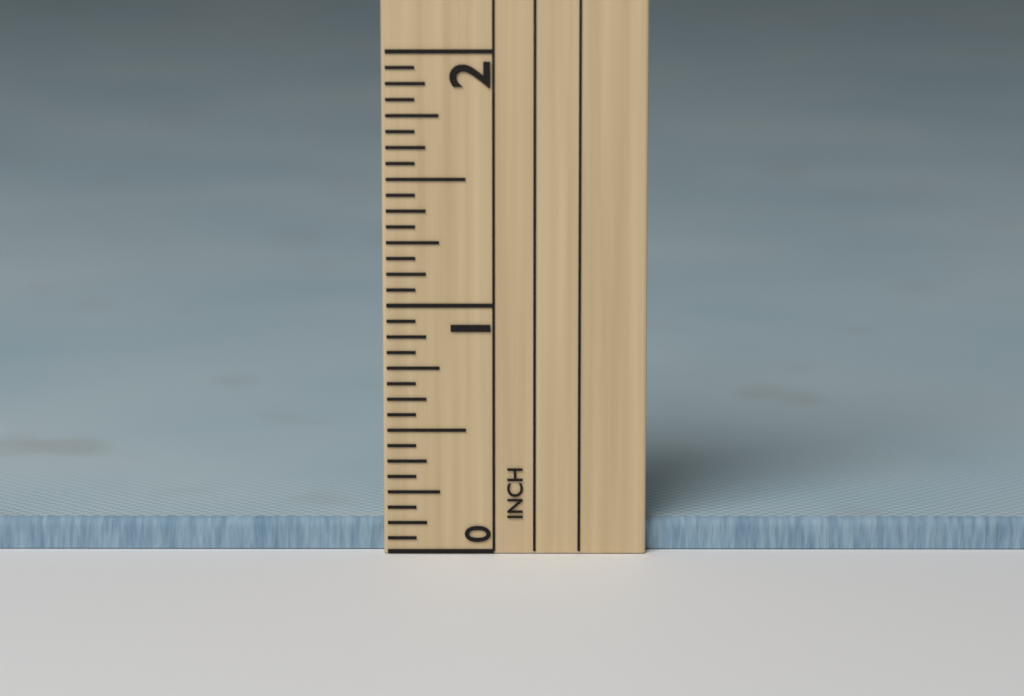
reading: 0.1250 in
